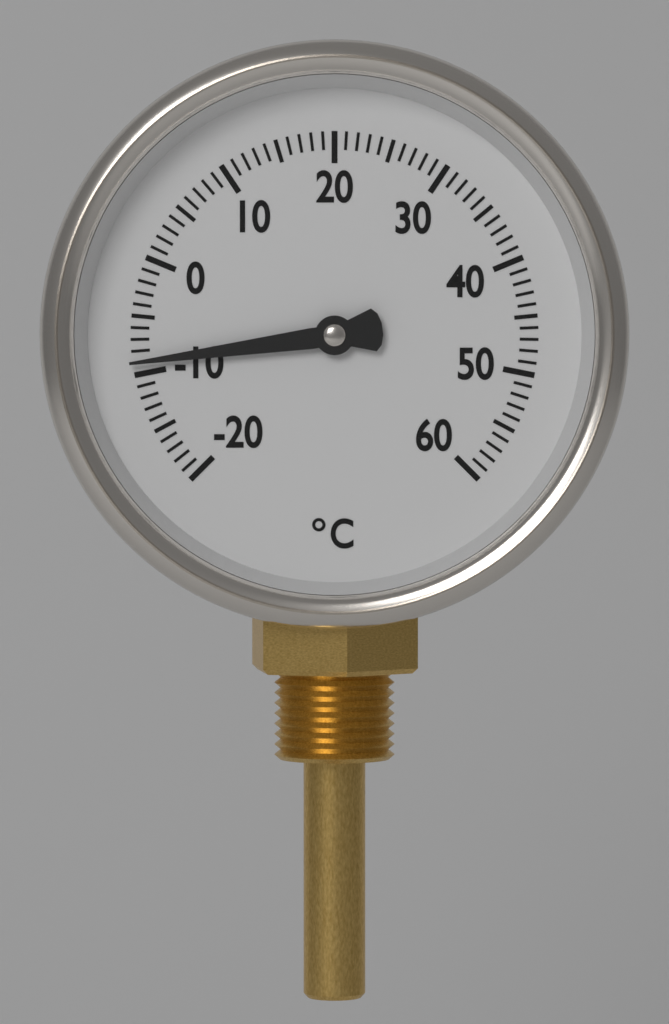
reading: -9 °C
